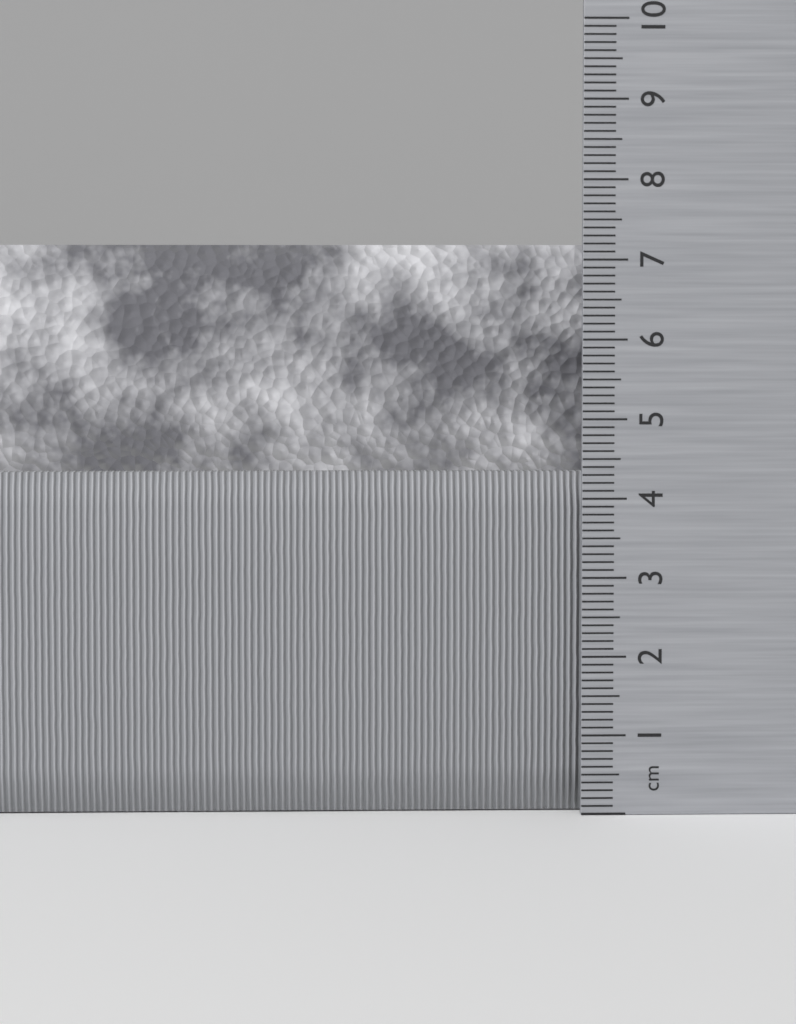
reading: 7.2 cm
